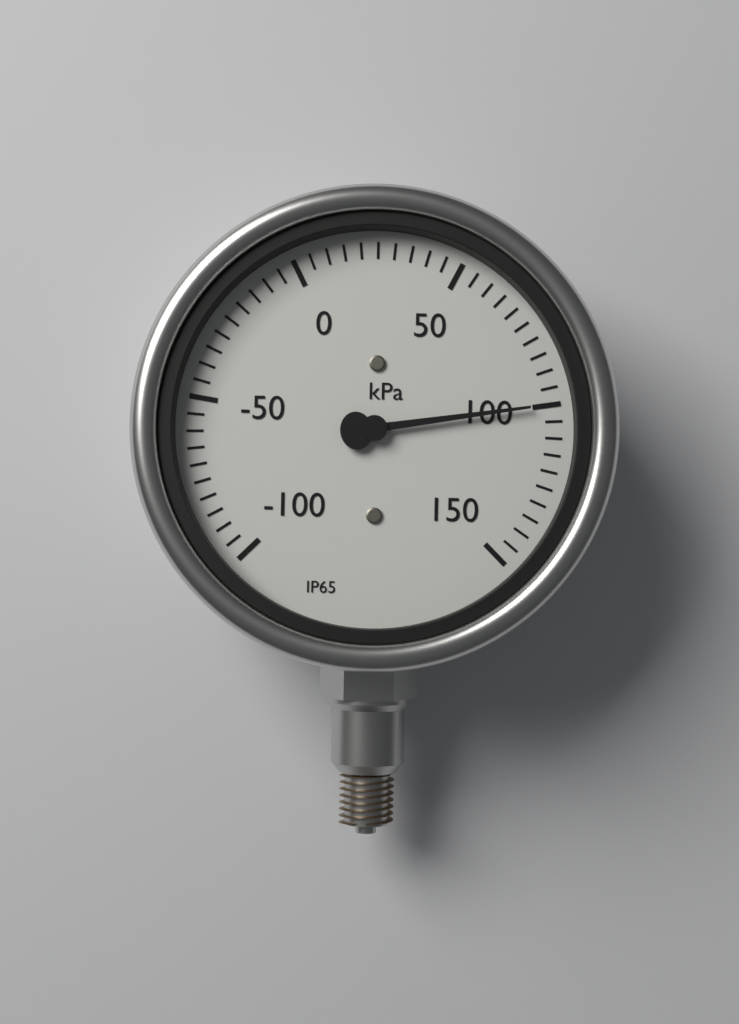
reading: 100 kPa
